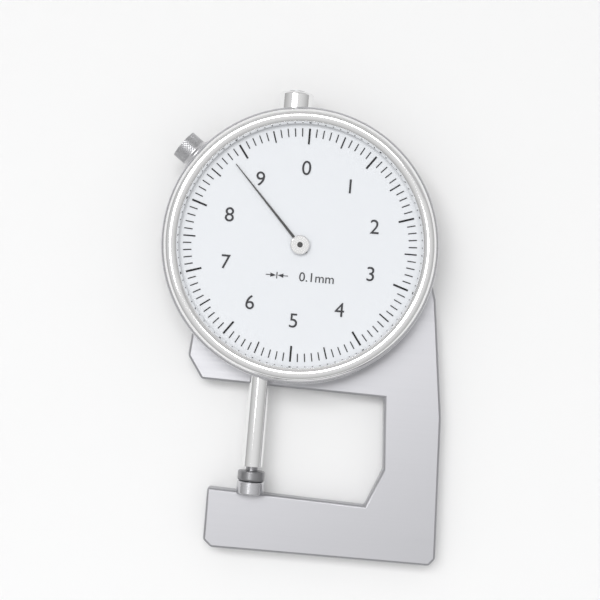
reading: 8.8 mm
